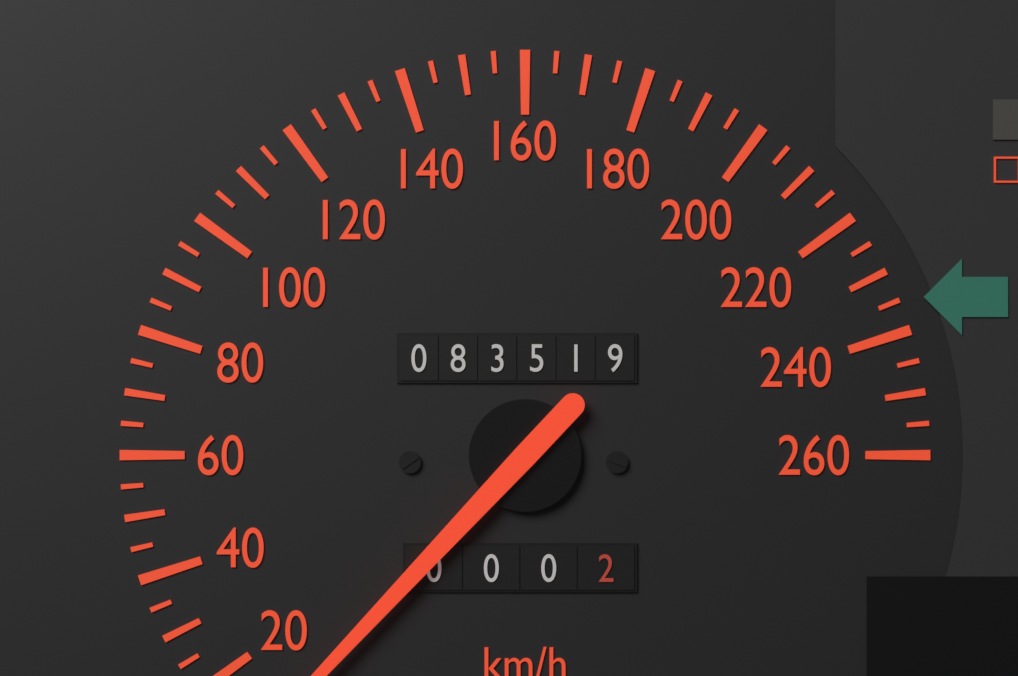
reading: 8 km/h
